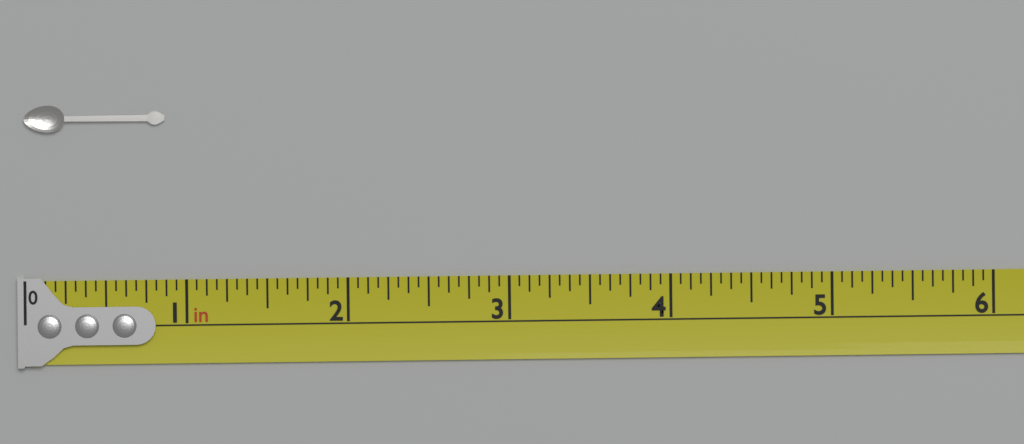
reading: 0.8750 in
